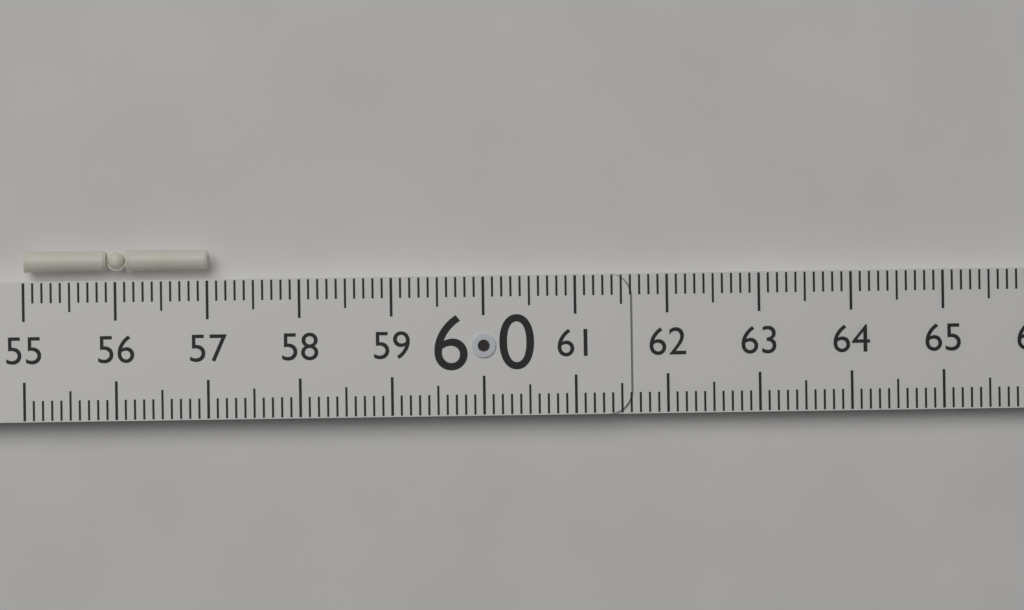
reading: 57.0 (no unit)
